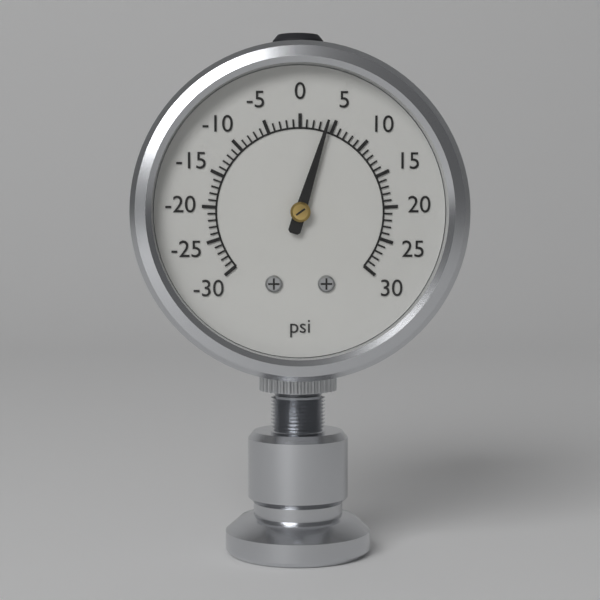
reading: 4 psi
